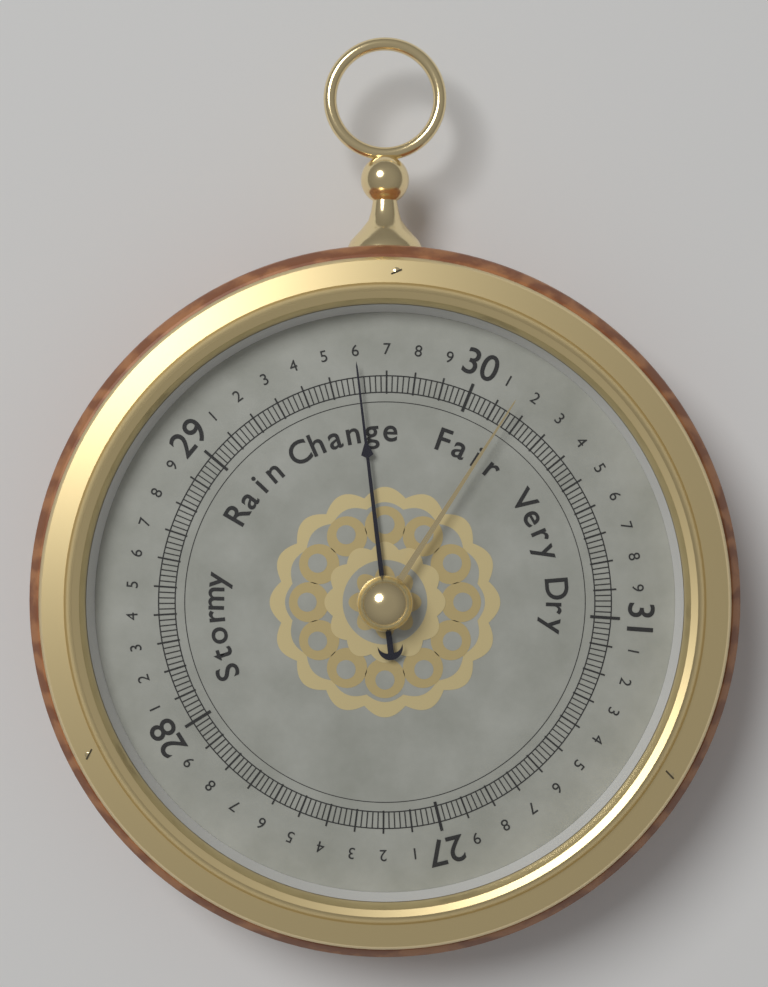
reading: 29.60 (no unit)
